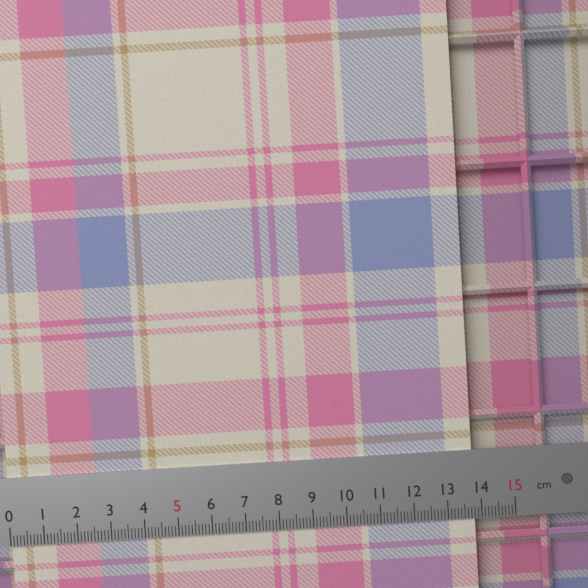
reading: 13.8 cm
